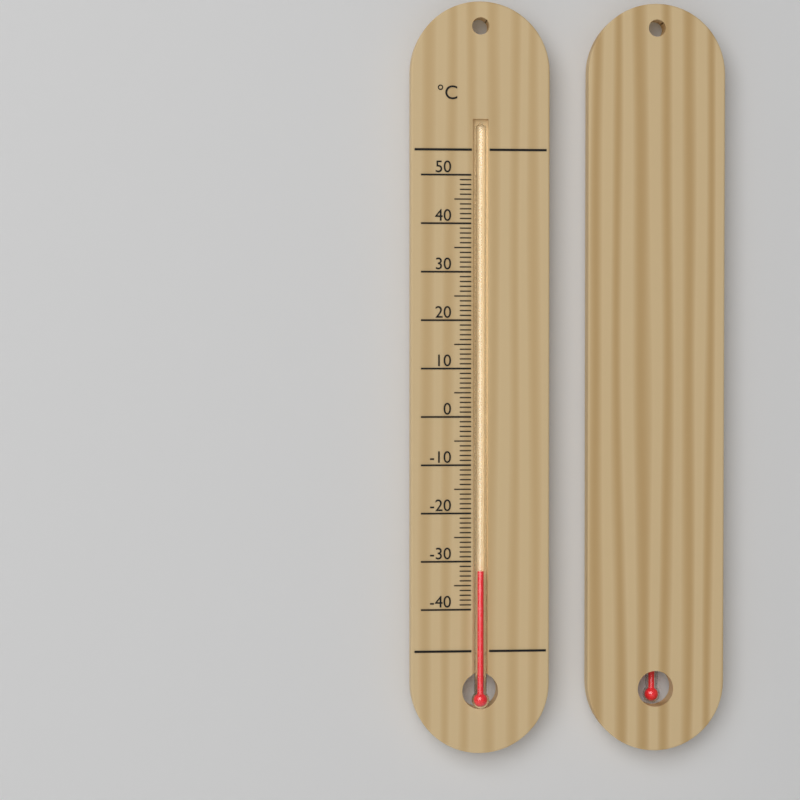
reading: -32 °C
